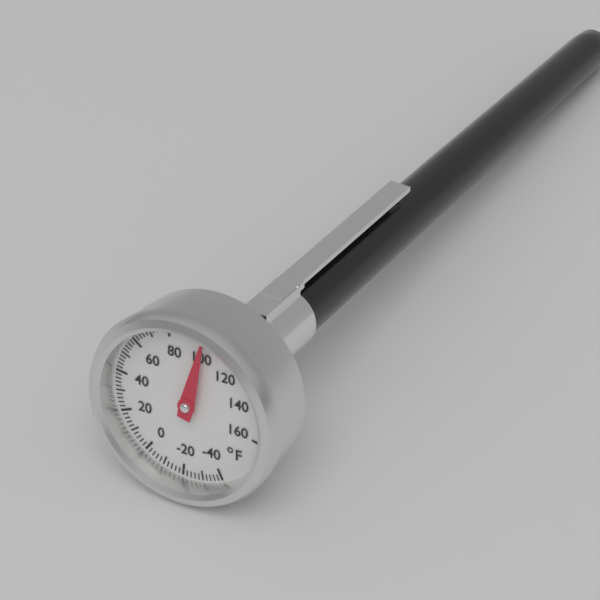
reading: 100 °F
